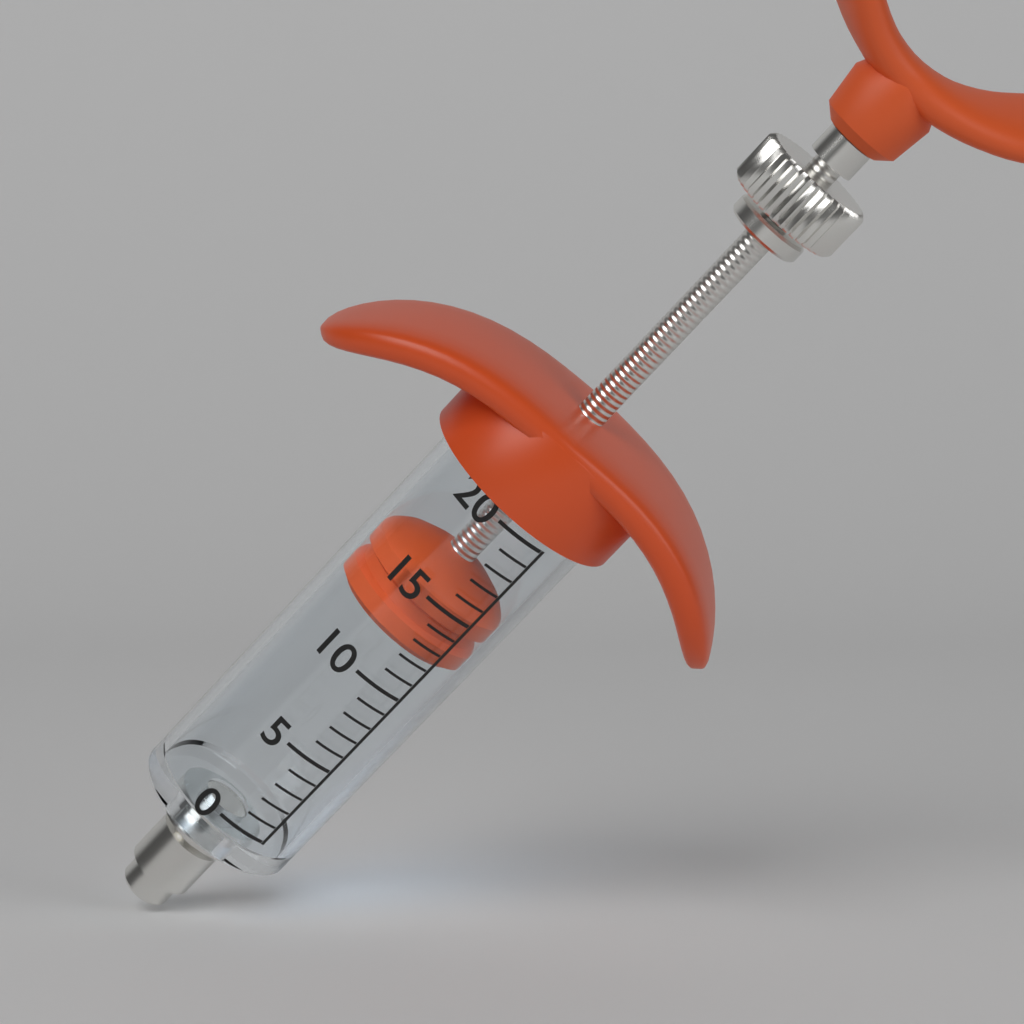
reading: 12 (no unit)
